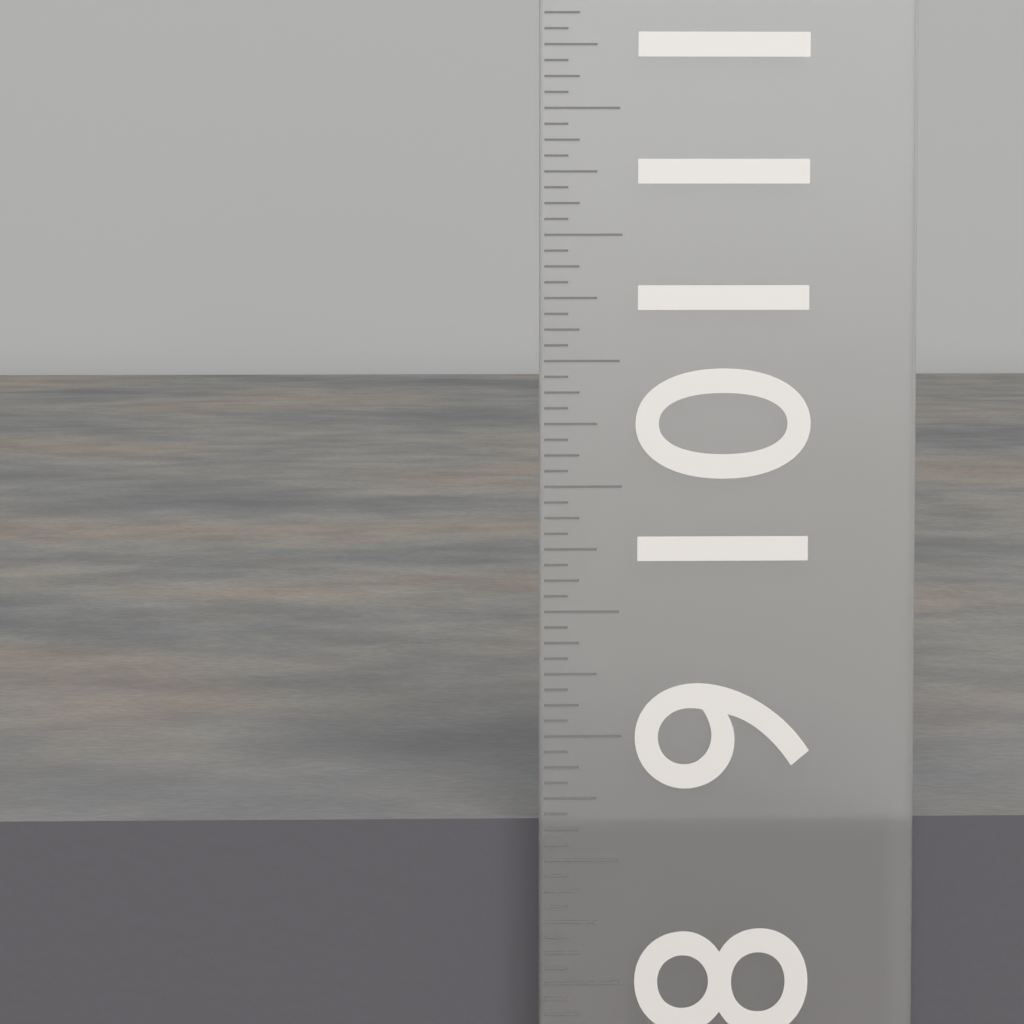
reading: 8.6250 in
